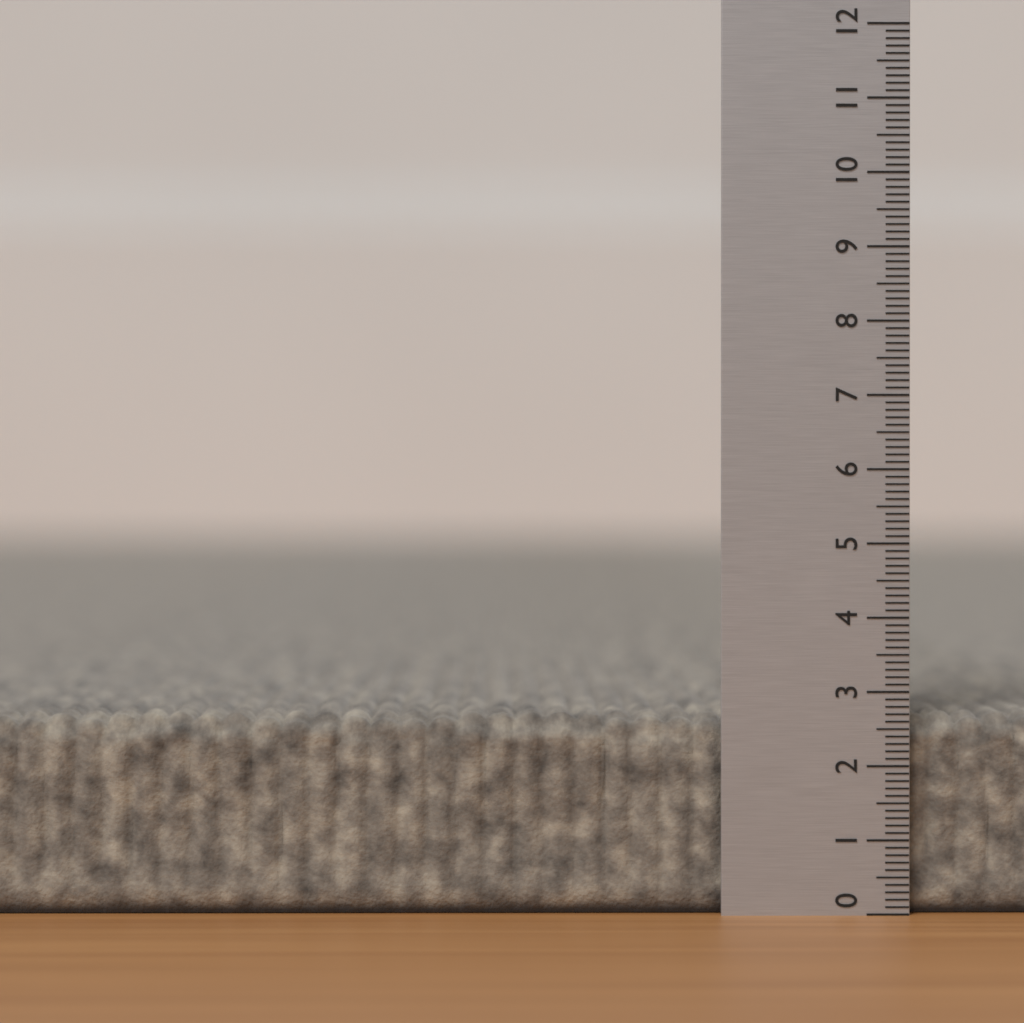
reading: 2.7 (no unit)
